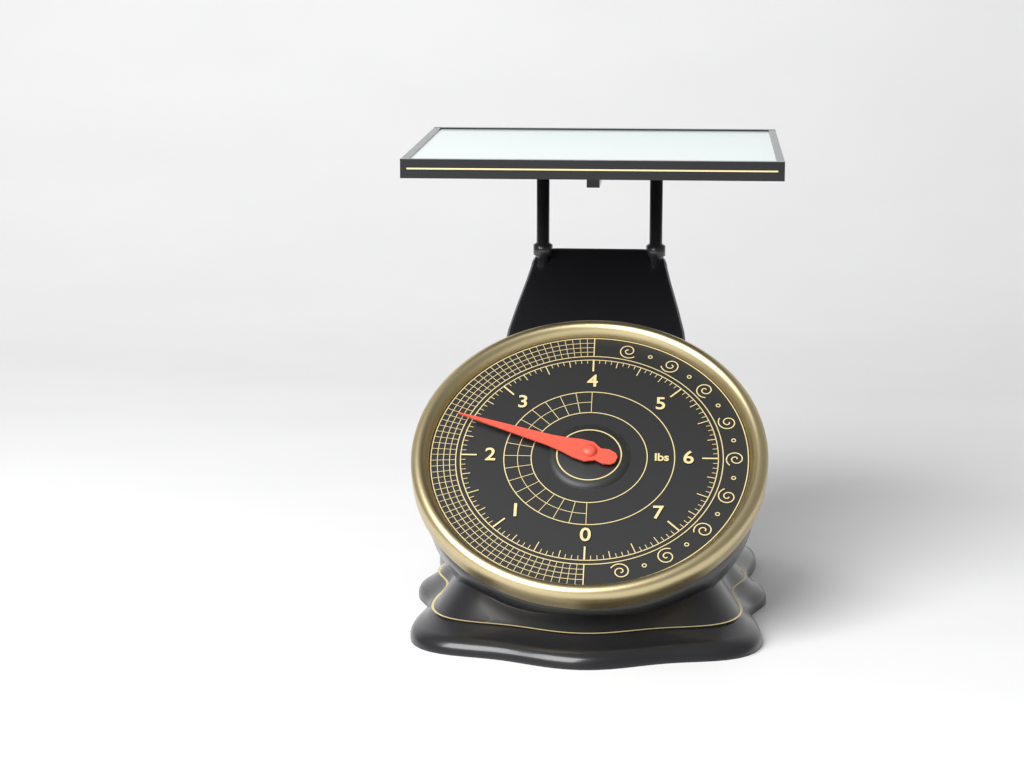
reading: 2.4375 lbs
